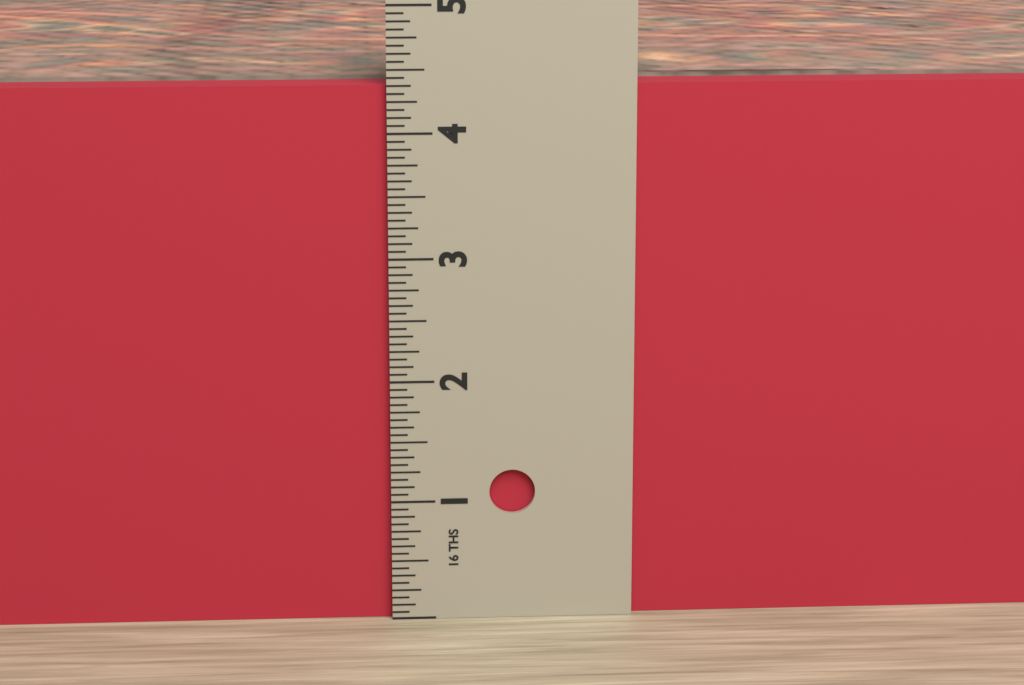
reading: 4.3750 in
